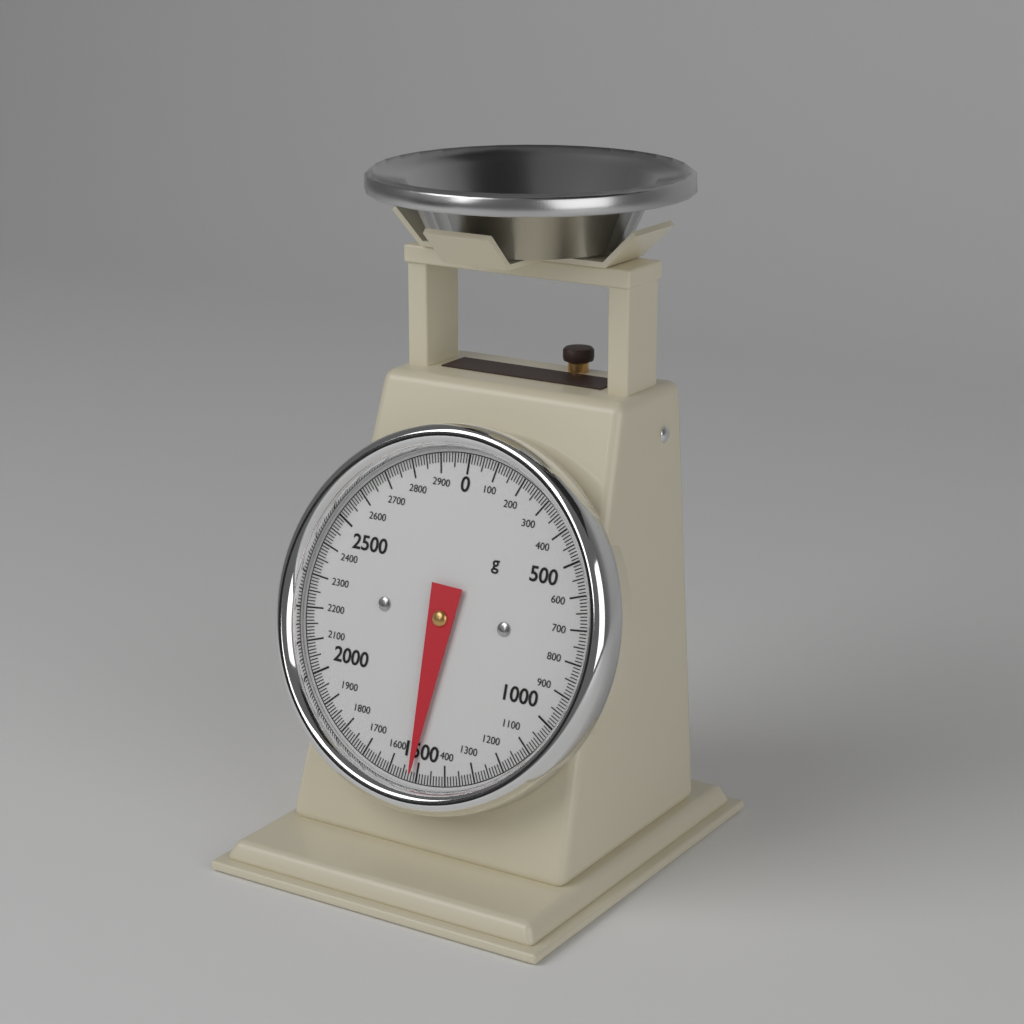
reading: 1520 g
